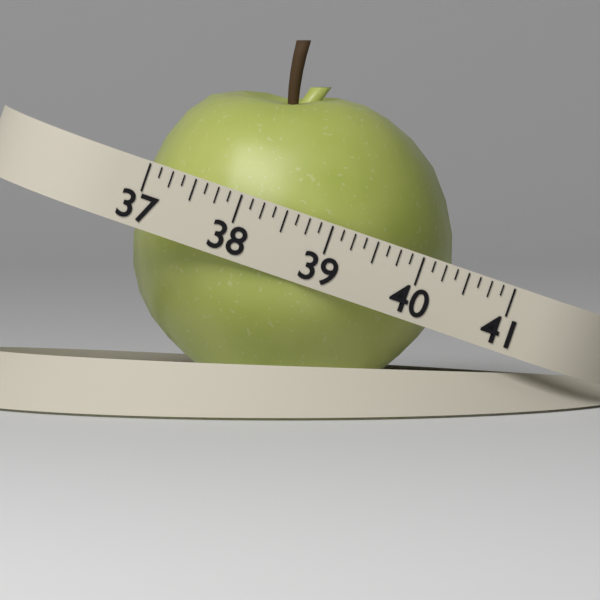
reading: 40.400 (no unit)
